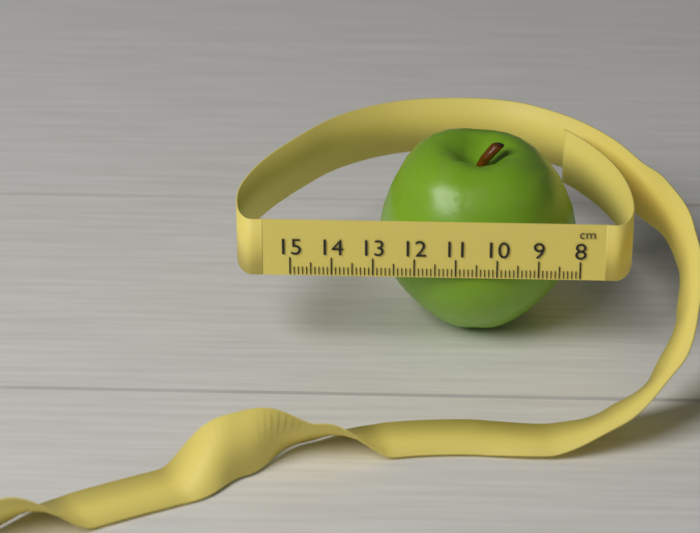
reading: 12.9 cm
